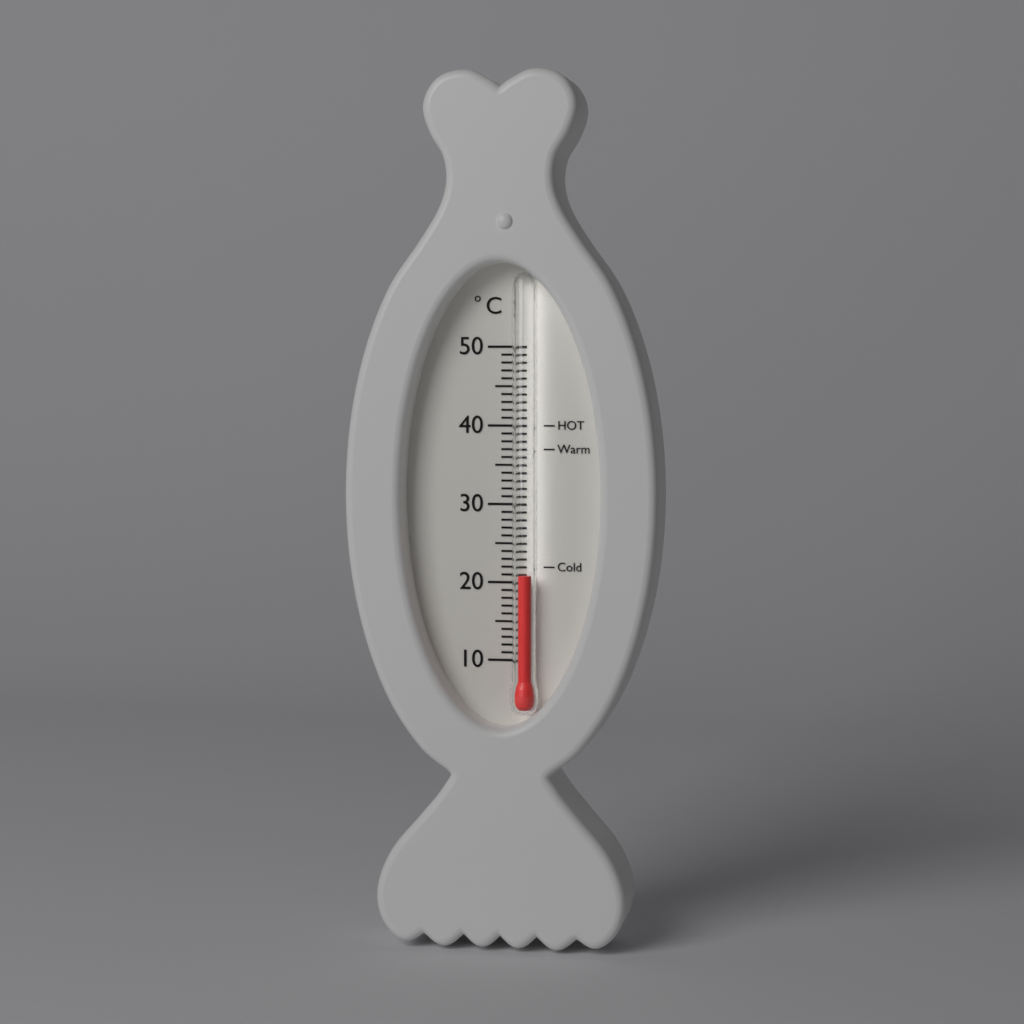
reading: 21 °C
